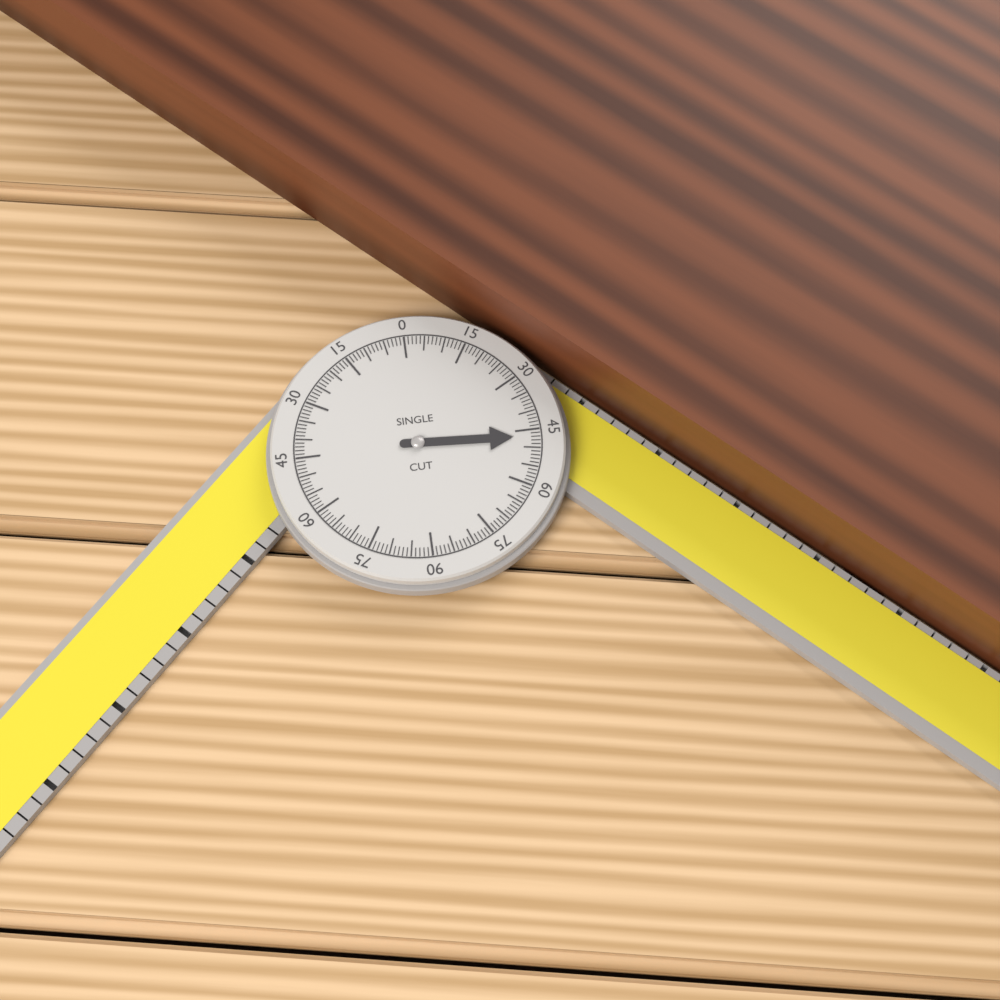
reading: 47 °
